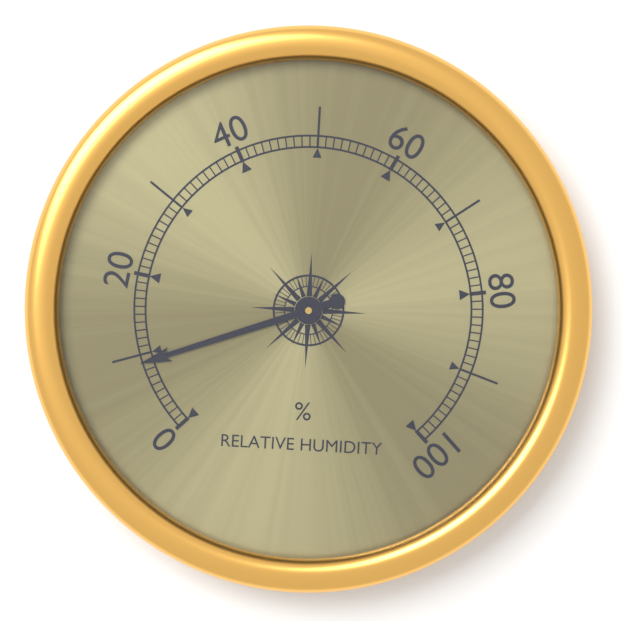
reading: 9 %
